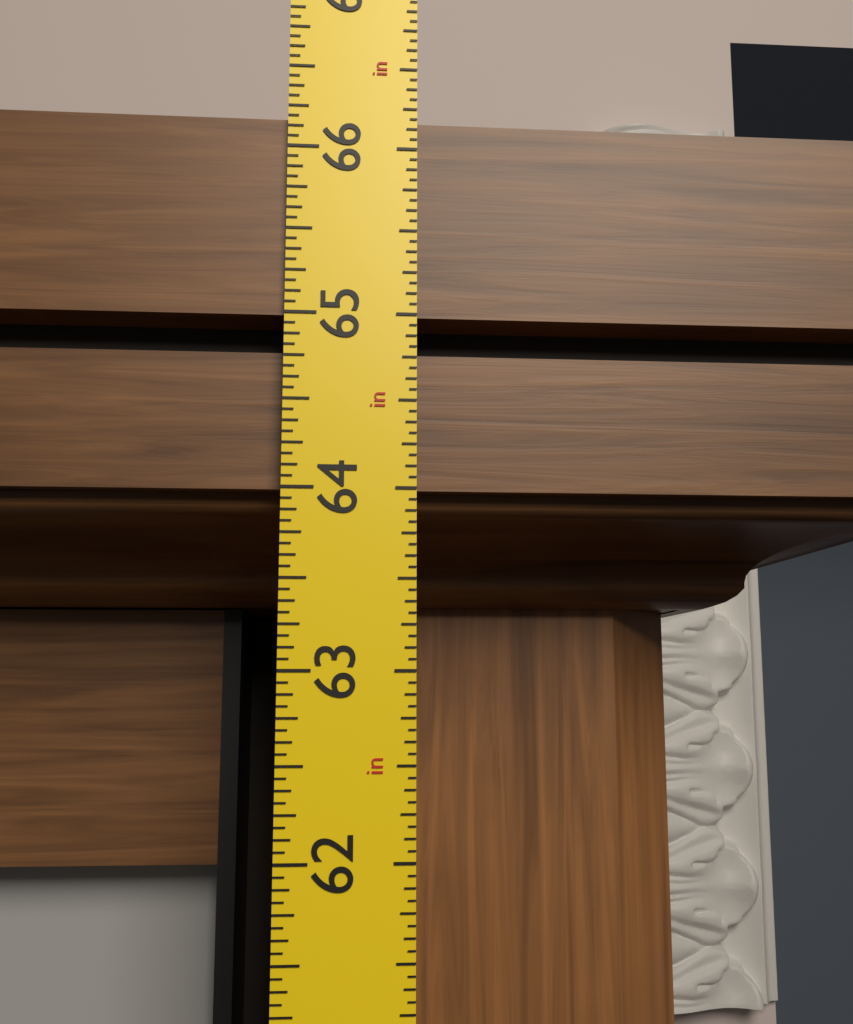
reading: 66.1875 in
